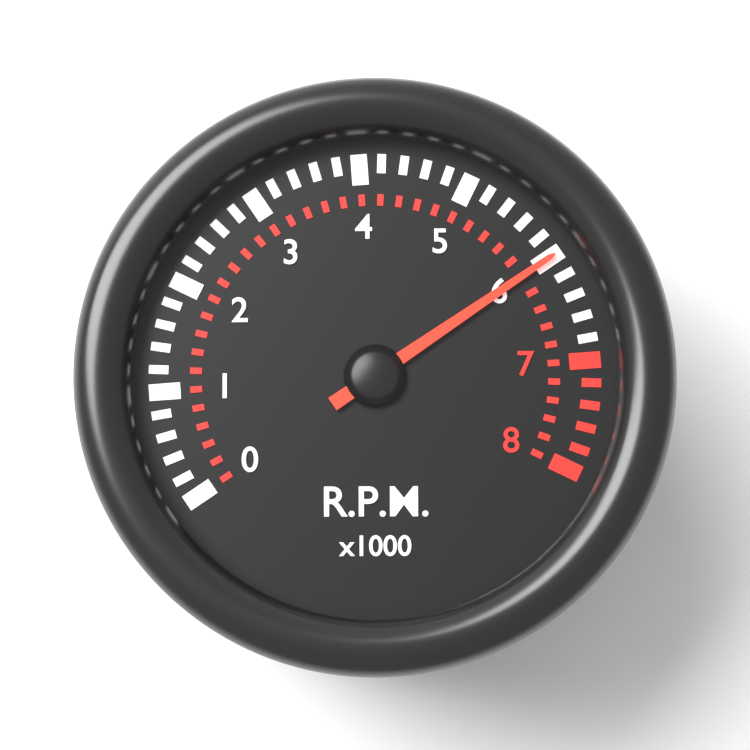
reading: 6.0 x1000 RPM
